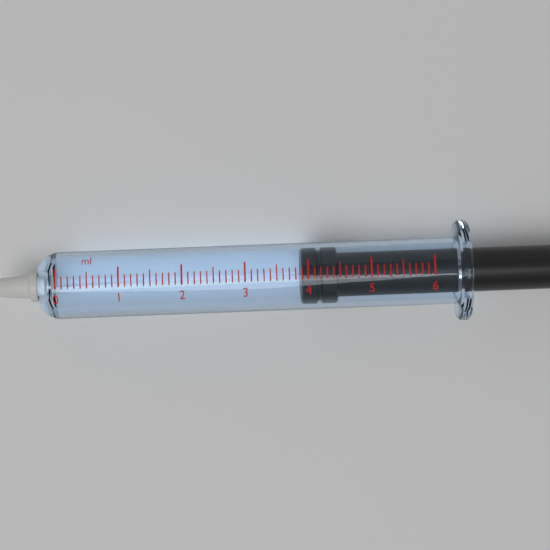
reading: 3.9 ml
